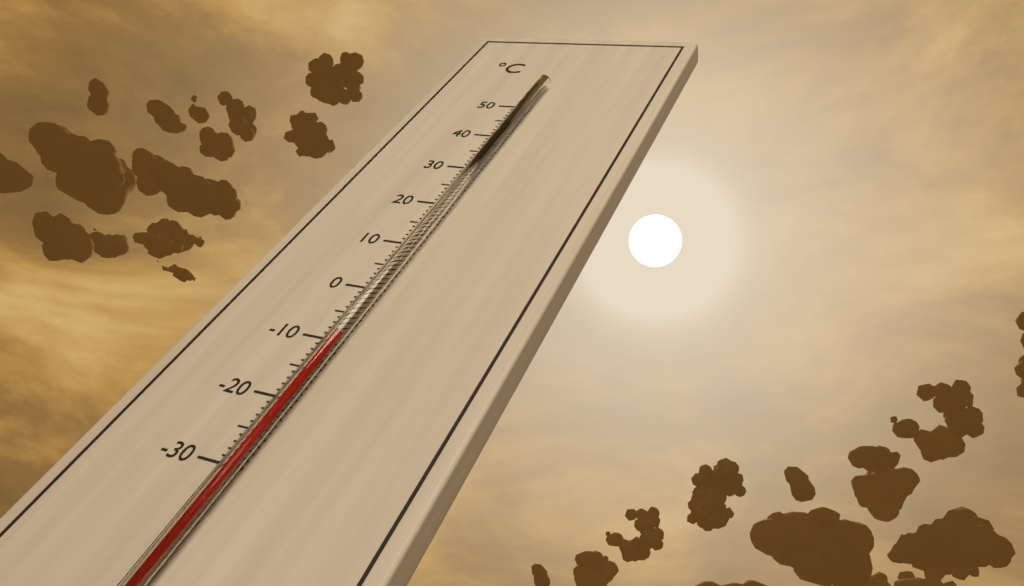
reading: -10 °C
